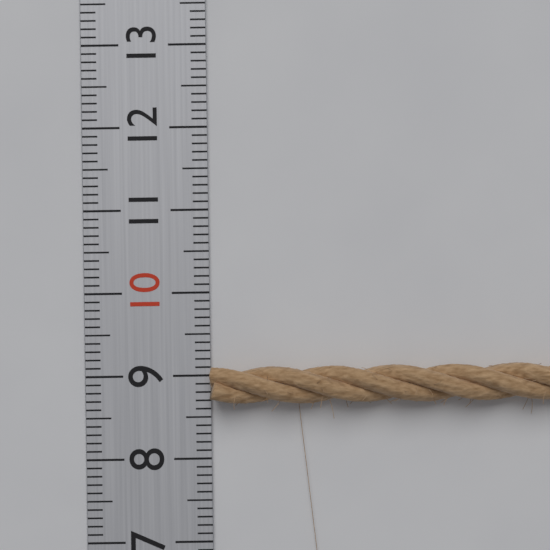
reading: 9.1 (no unit)
